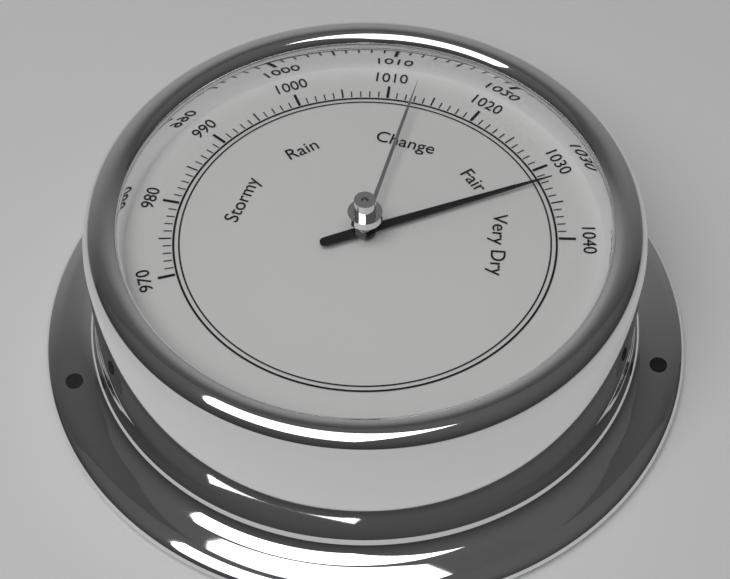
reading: 1032 (no unit)
